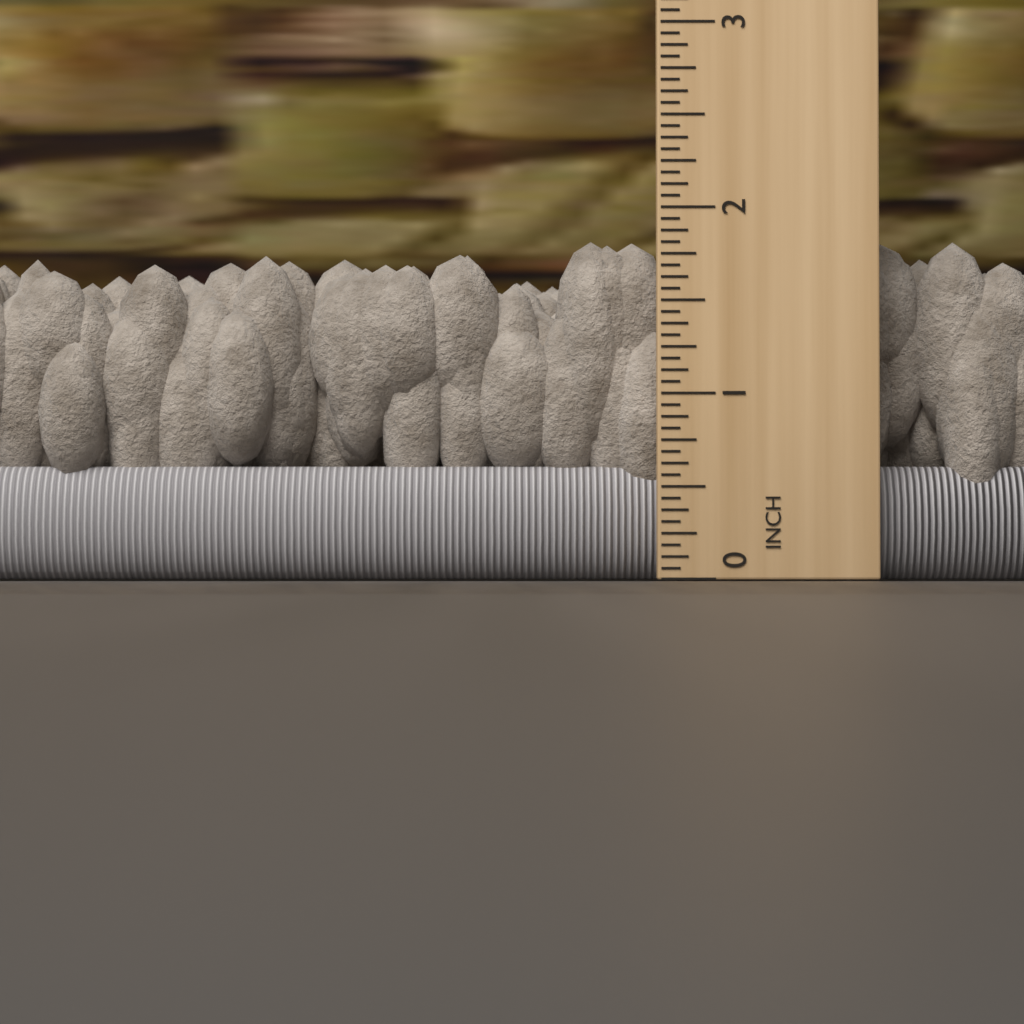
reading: 1.8750 in
